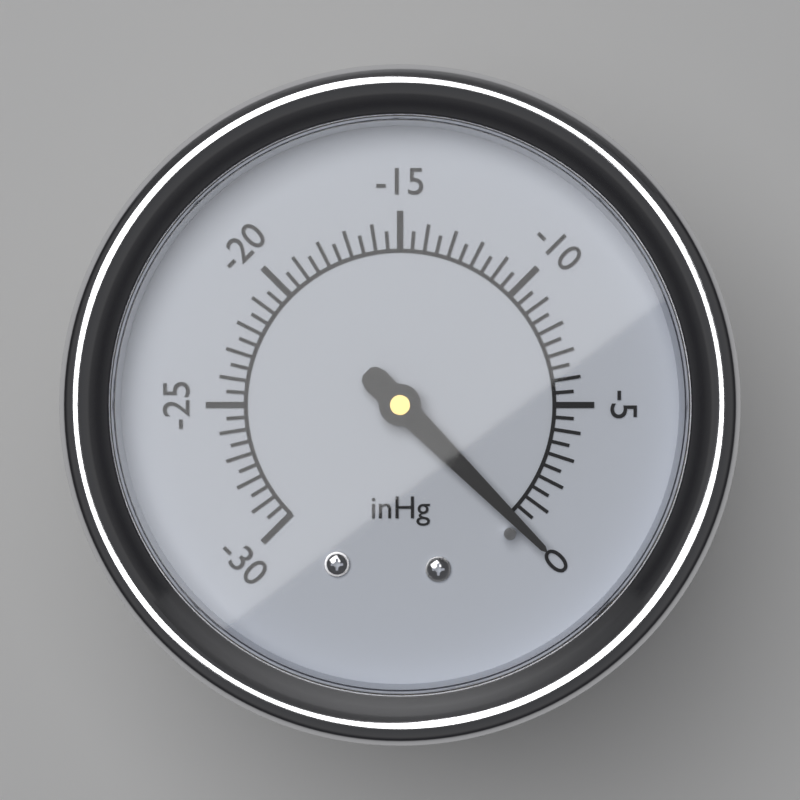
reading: 0.0 inHg
